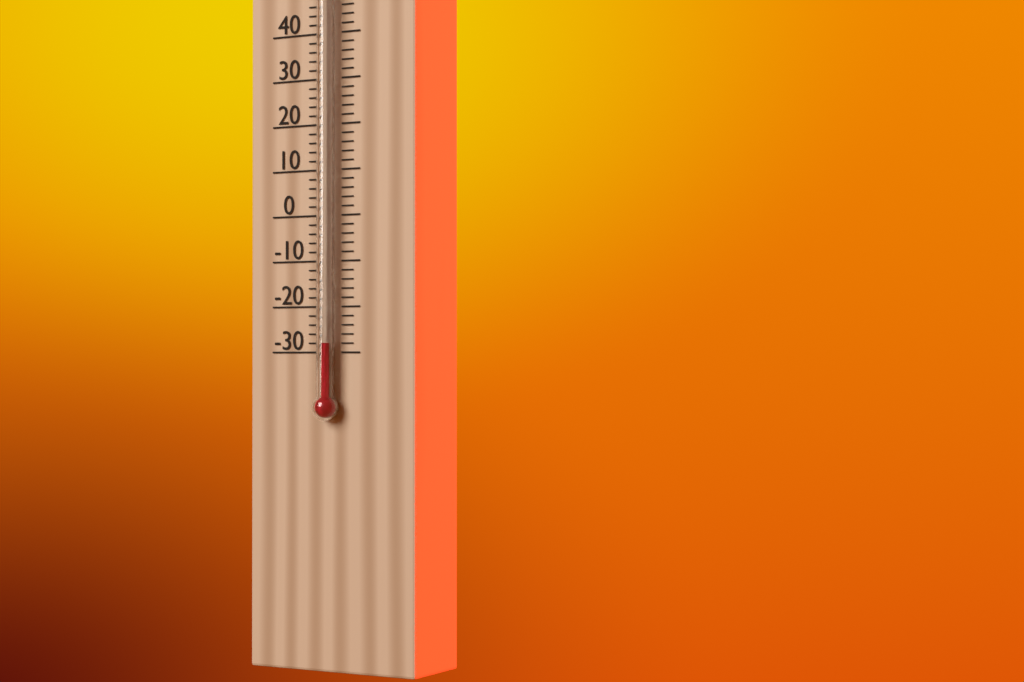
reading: -28 °C
